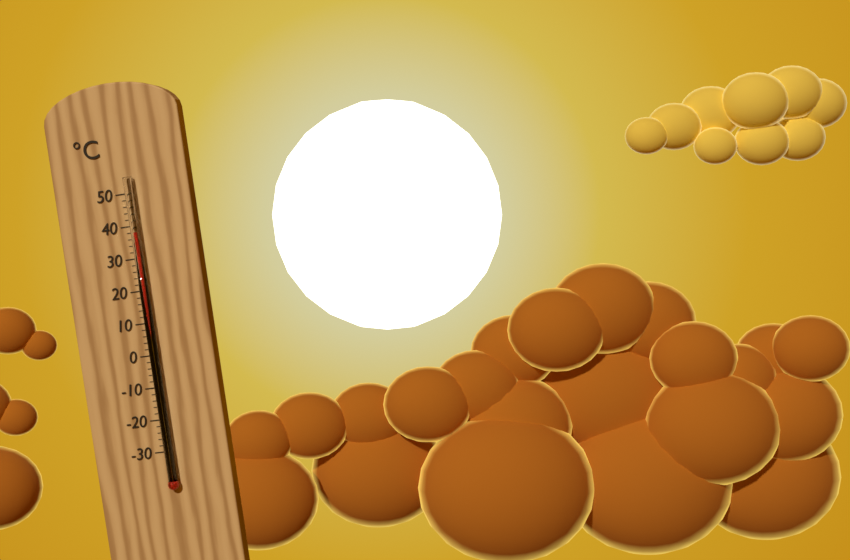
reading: 38 °C
